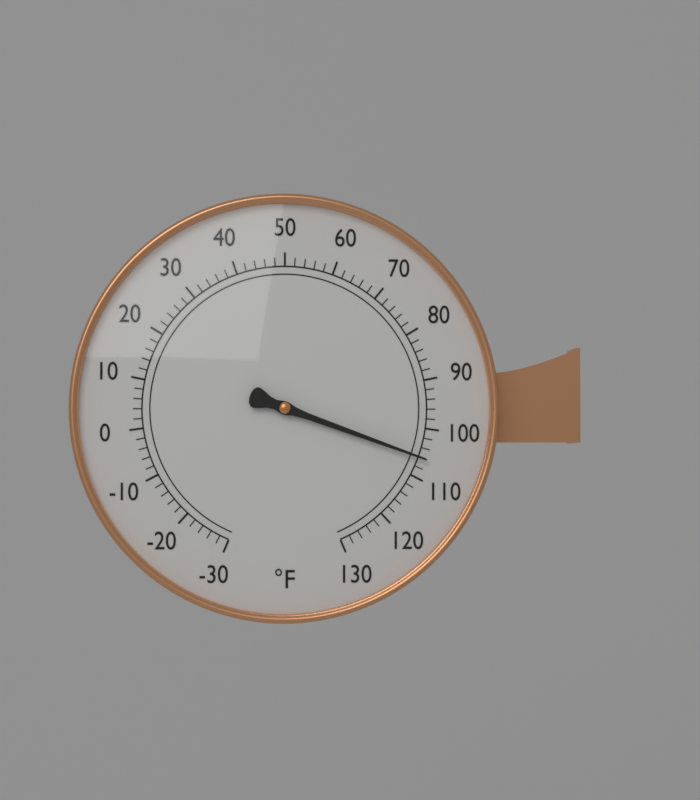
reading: 106 °F
